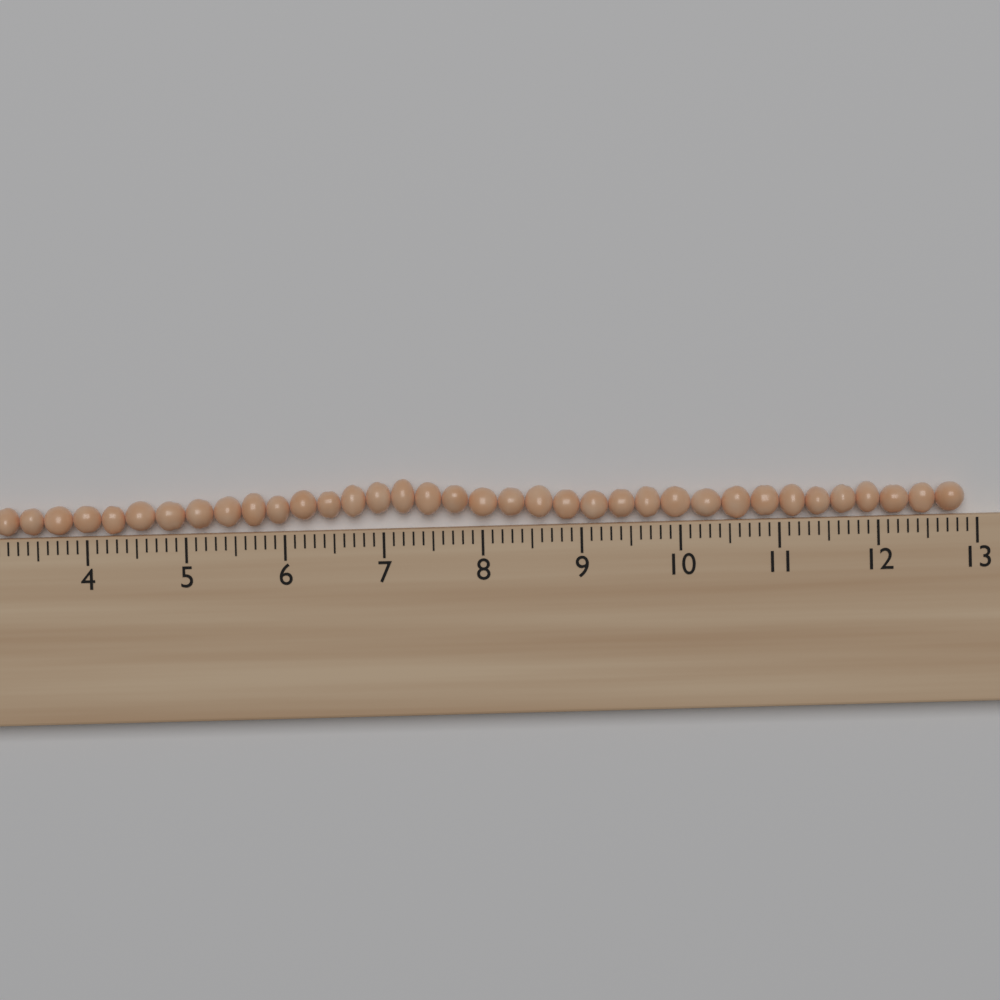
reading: 12.9 cm
